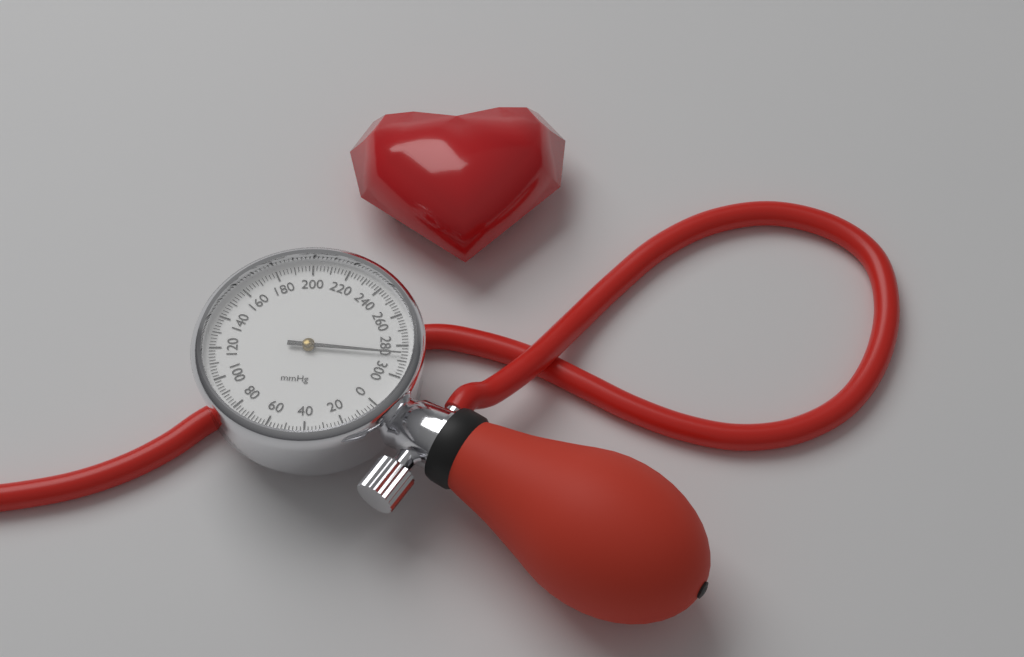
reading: 286 mmHg
